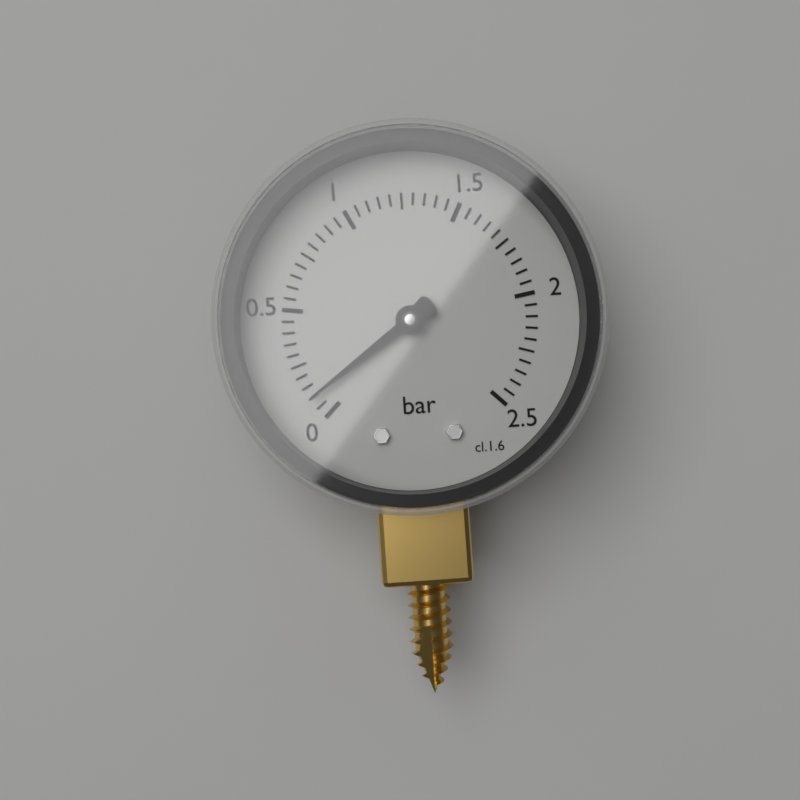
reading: 0.10 bar
